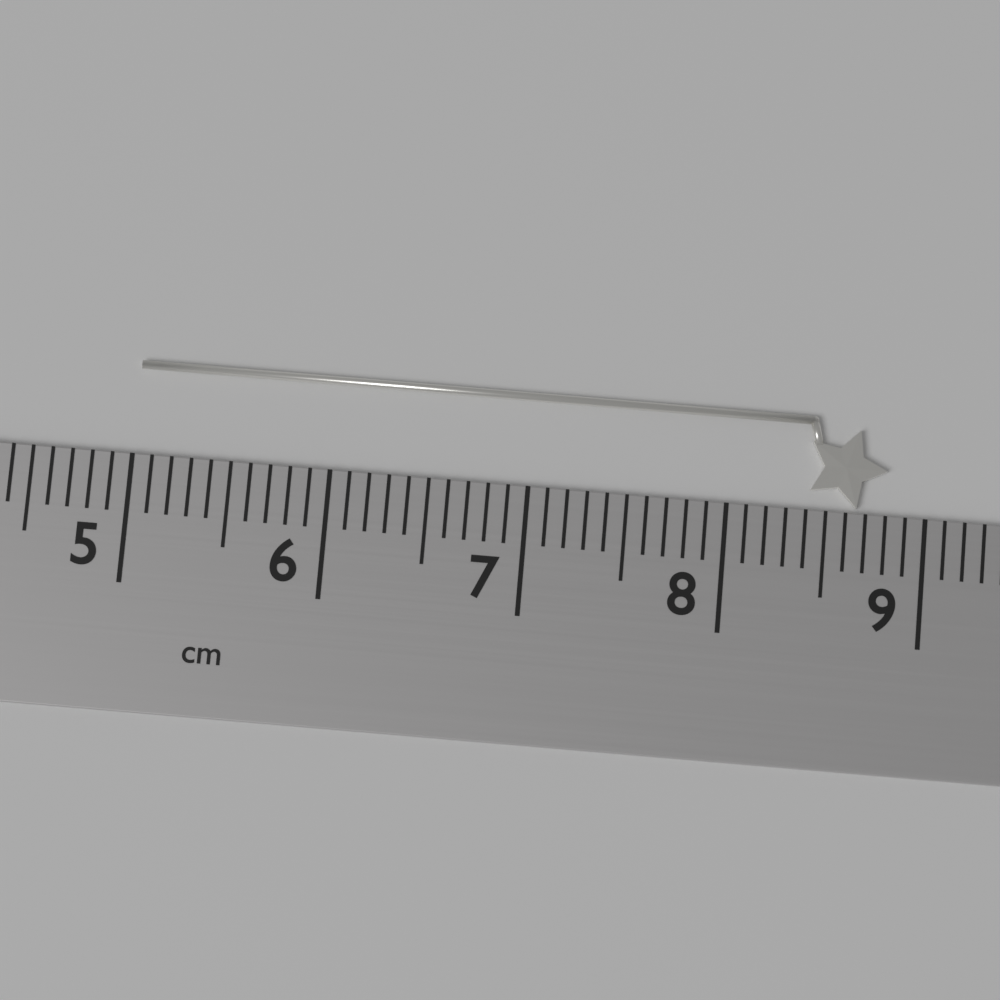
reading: 8.8 cm
